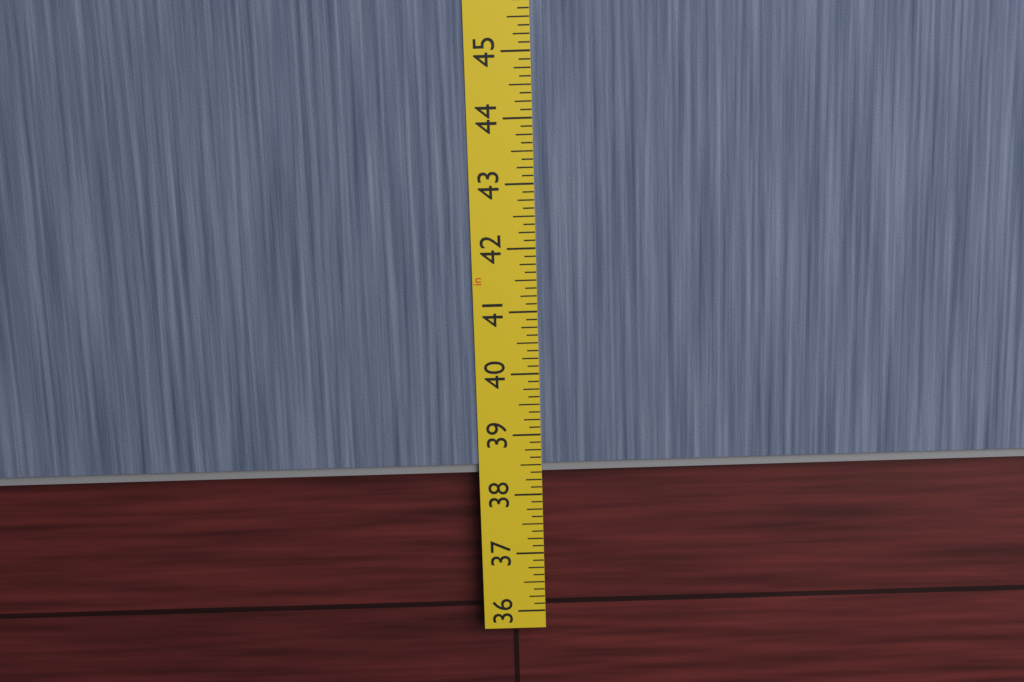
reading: 38.375 in
